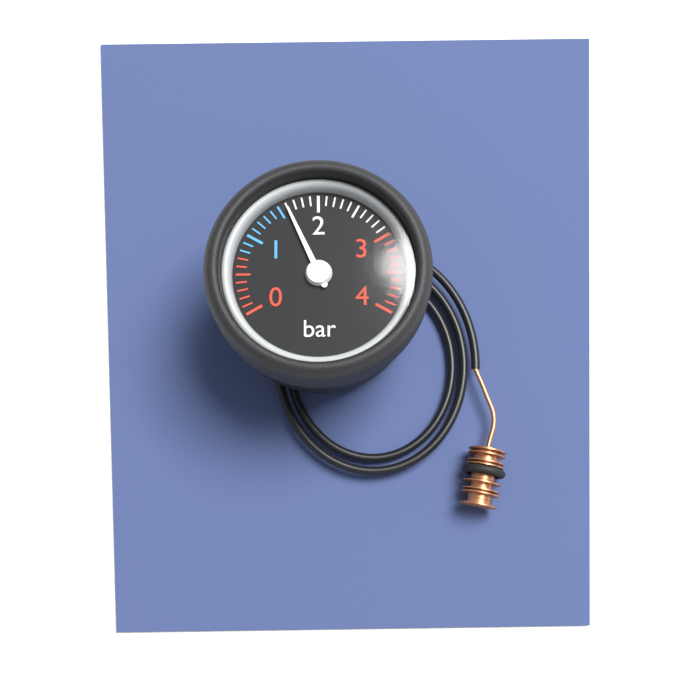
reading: 1.6 bar
